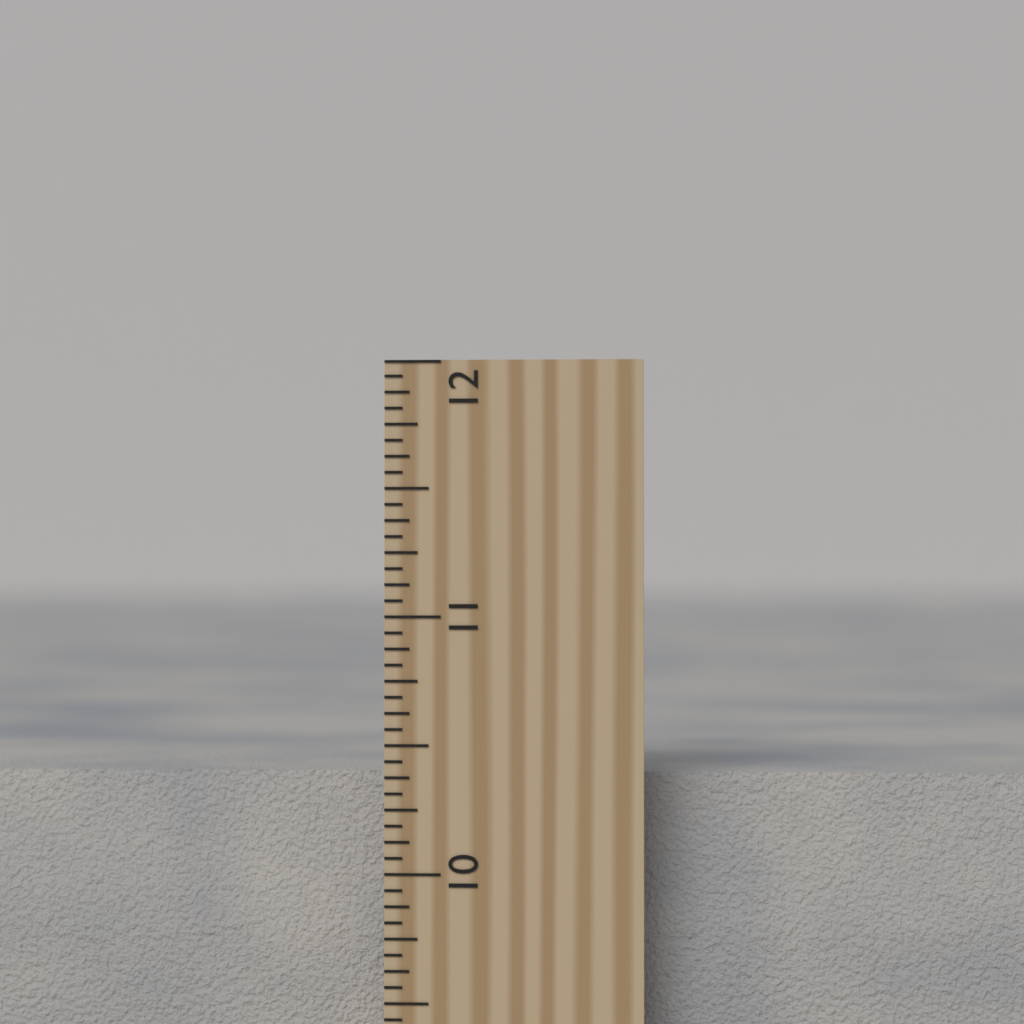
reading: 10.3750 inch
